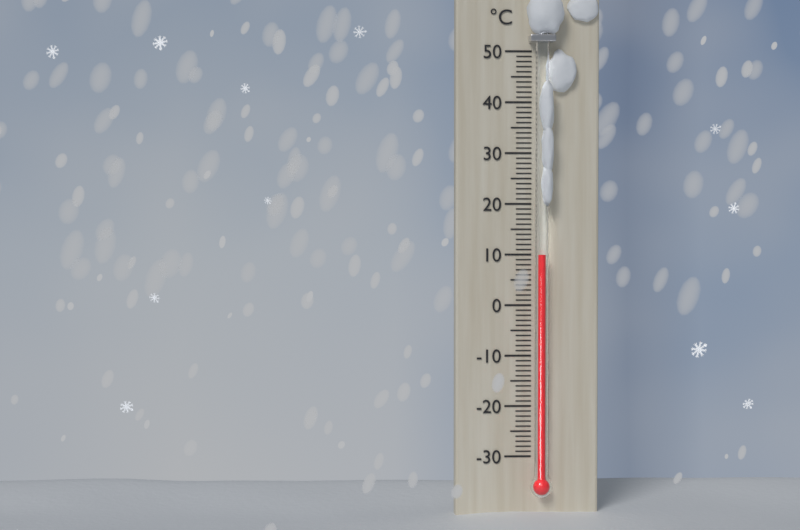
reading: 10 °C
